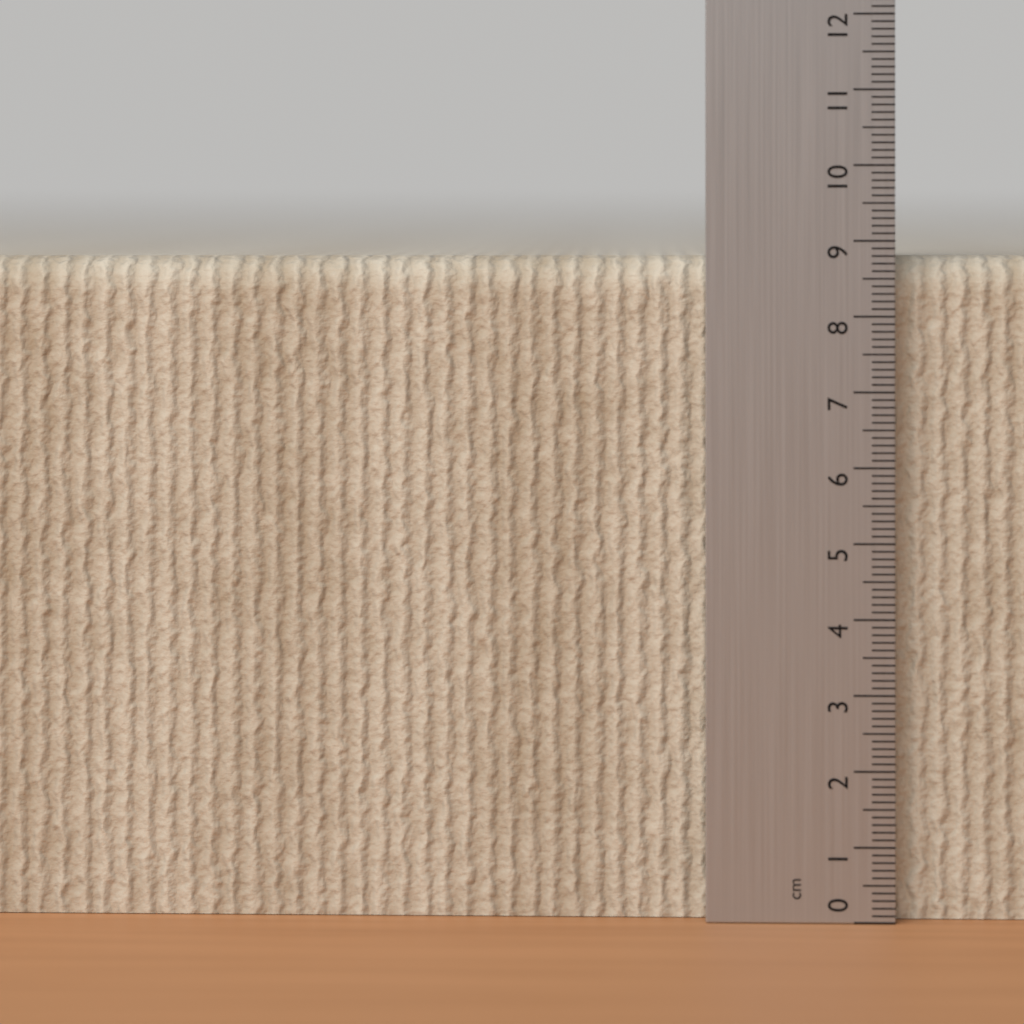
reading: 8.8 cm
